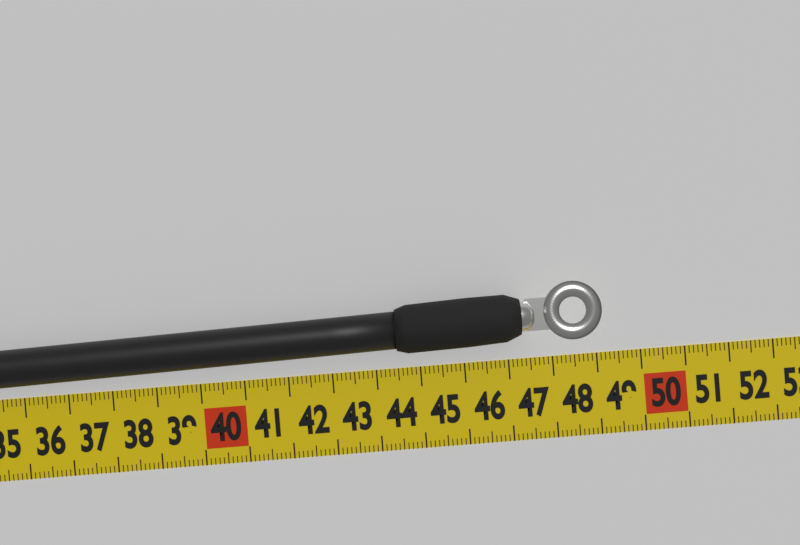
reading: 49.1 cm
